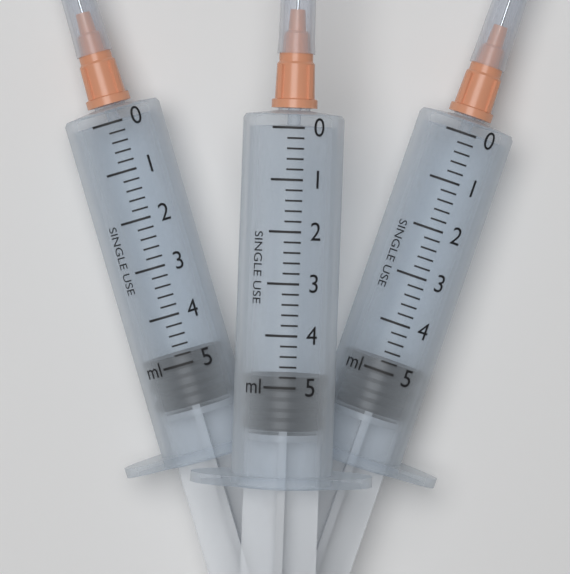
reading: 4.8 ml
